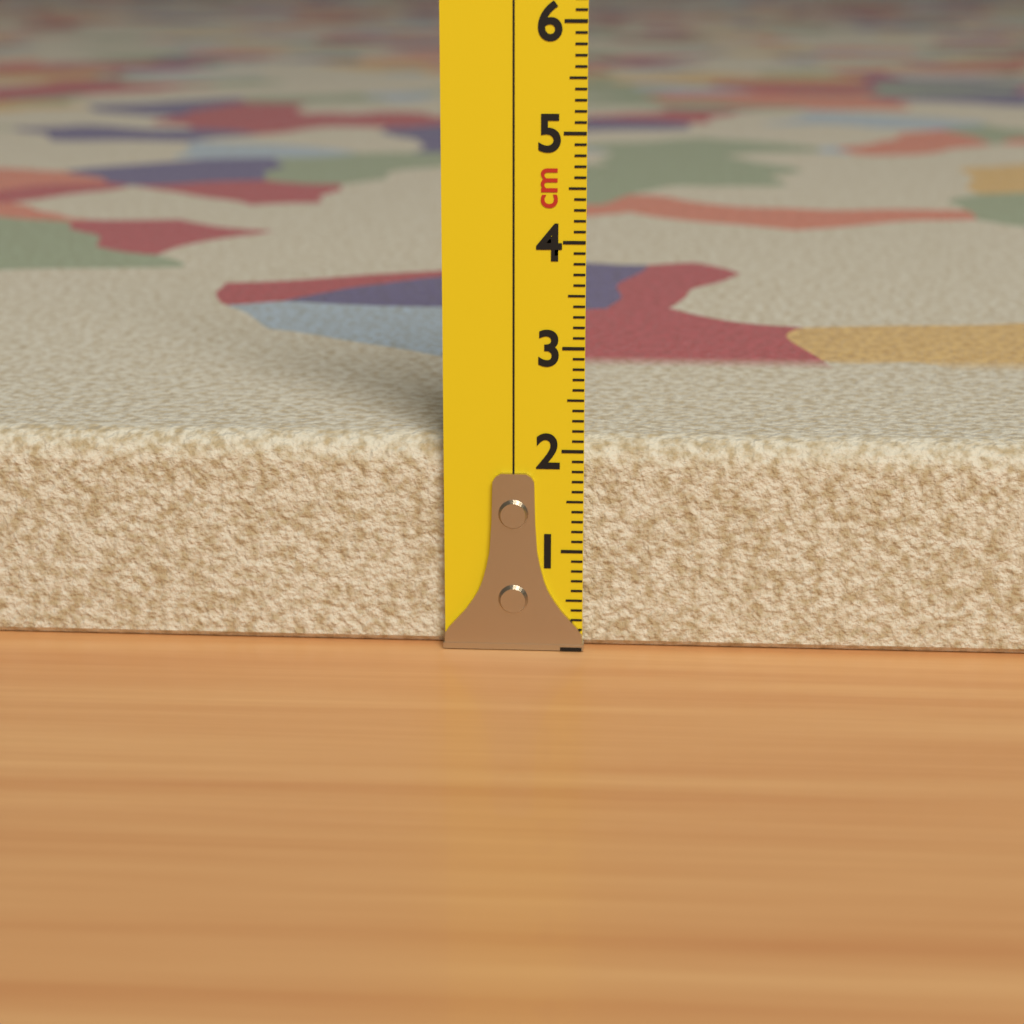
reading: 2.1 cm
